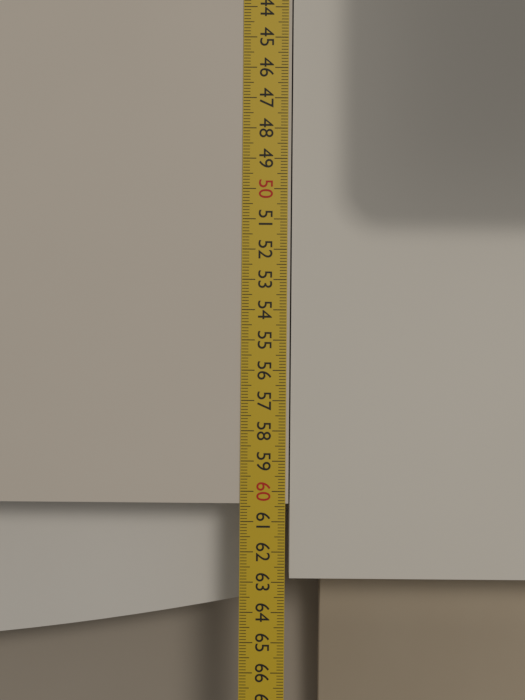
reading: 60.4 cm
